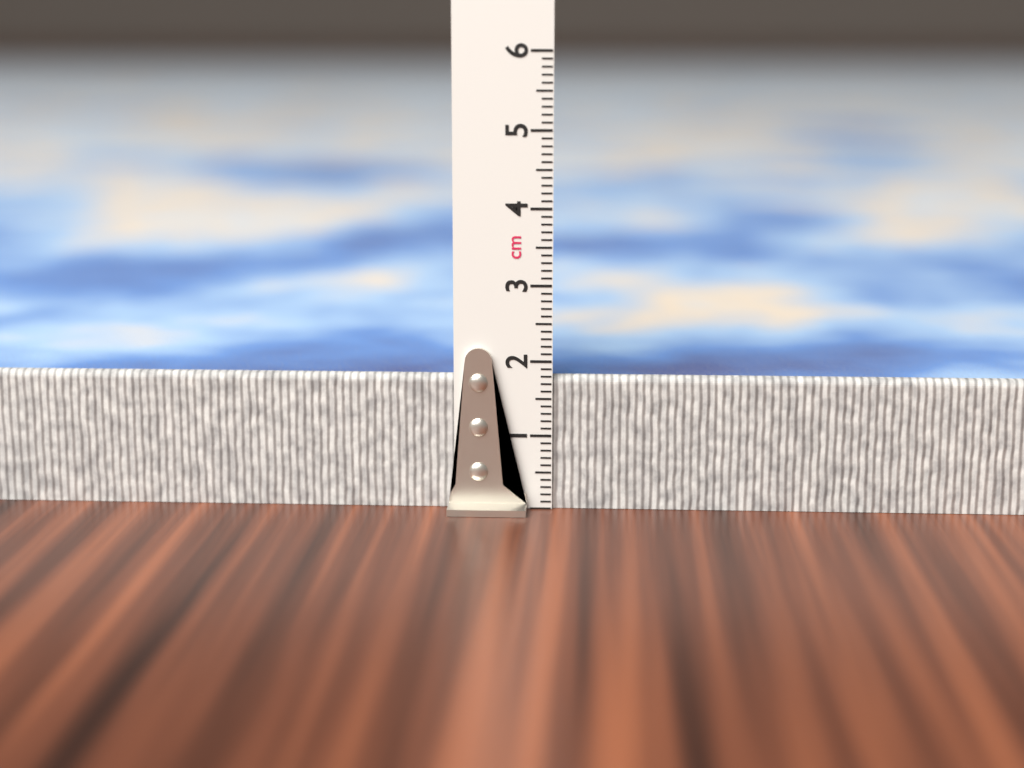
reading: 1.8 cm
